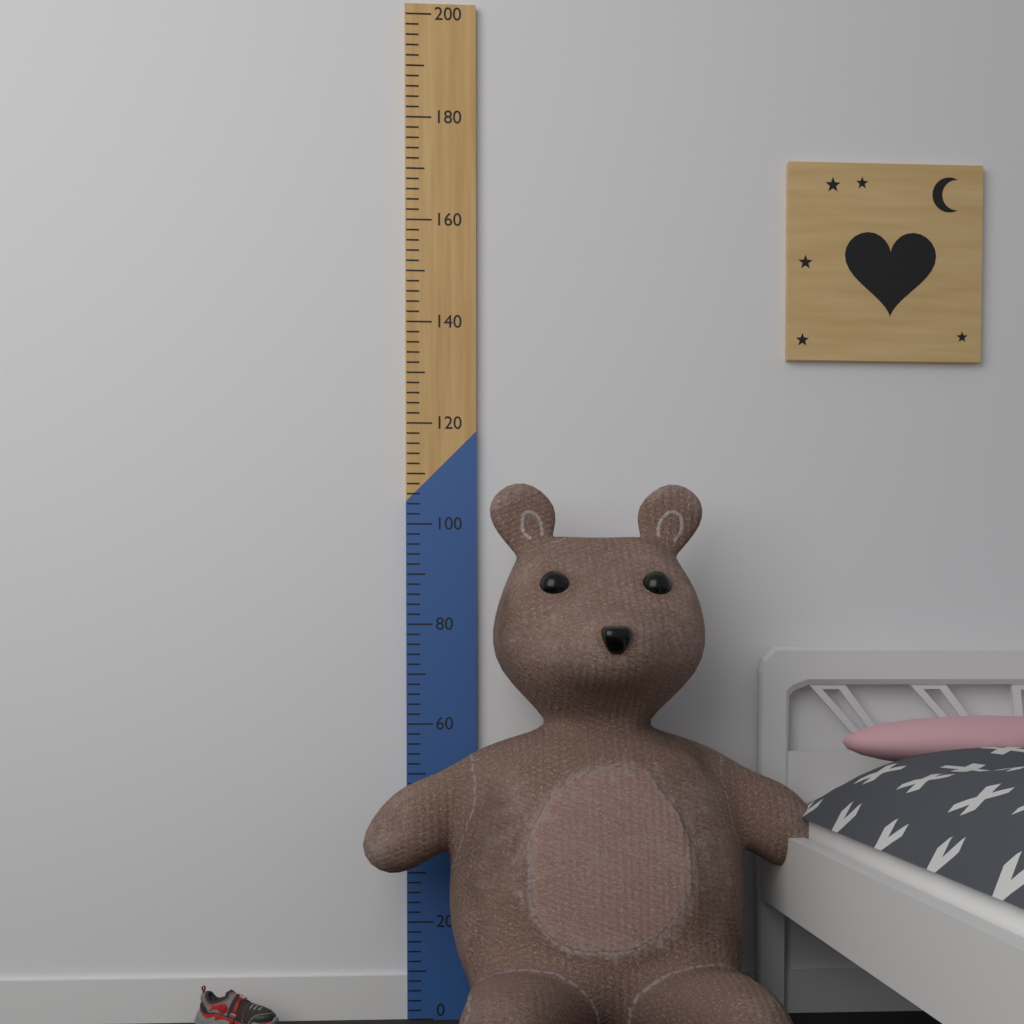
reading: 106 (no unit)
